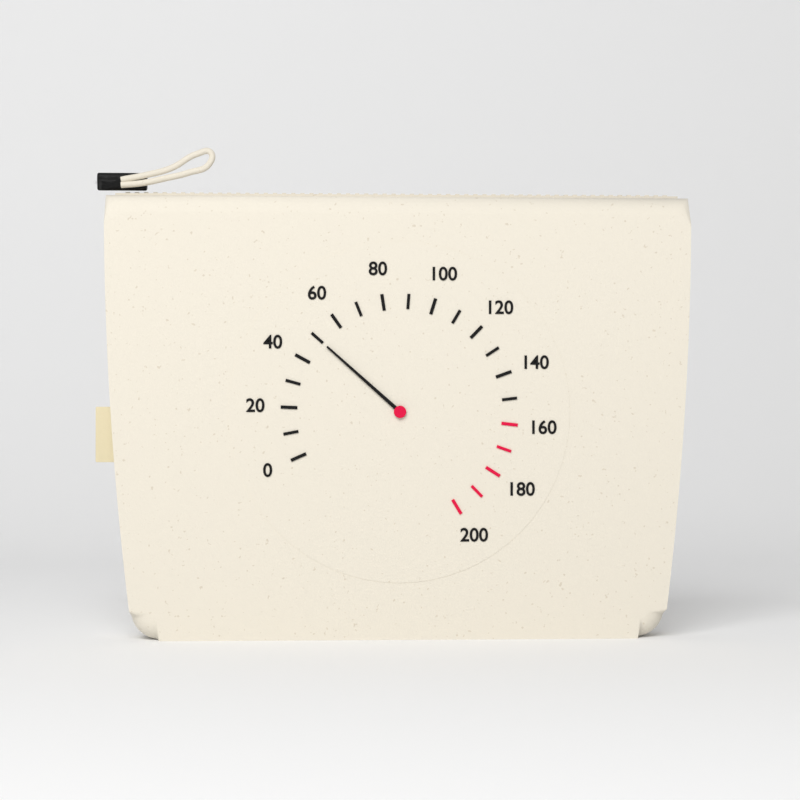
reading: 50 (no unit)
